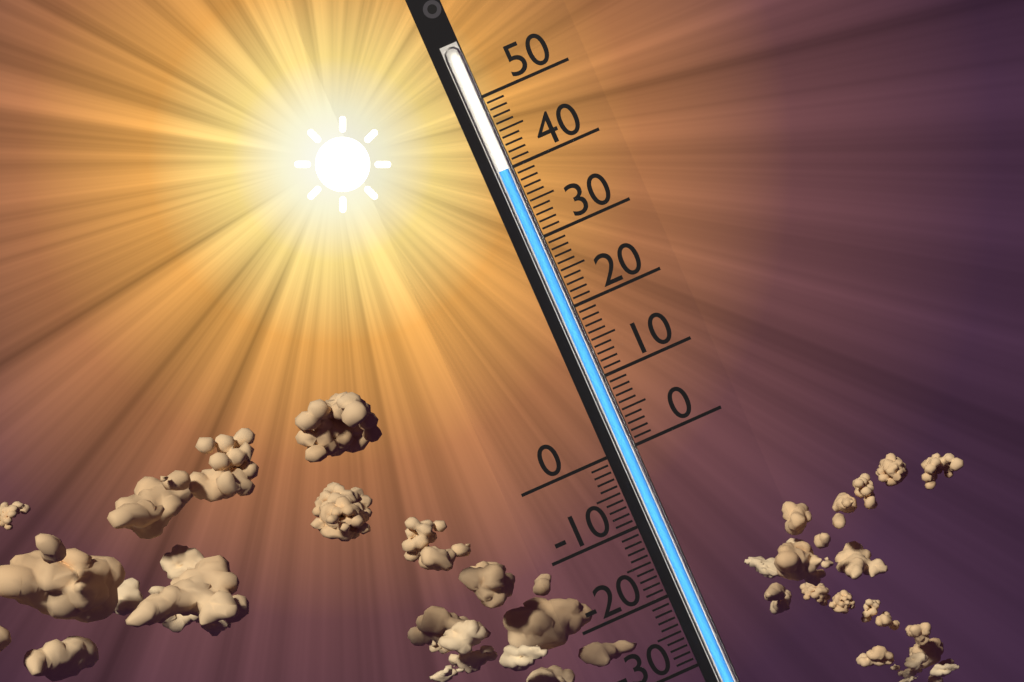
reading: 40 (no unit)
